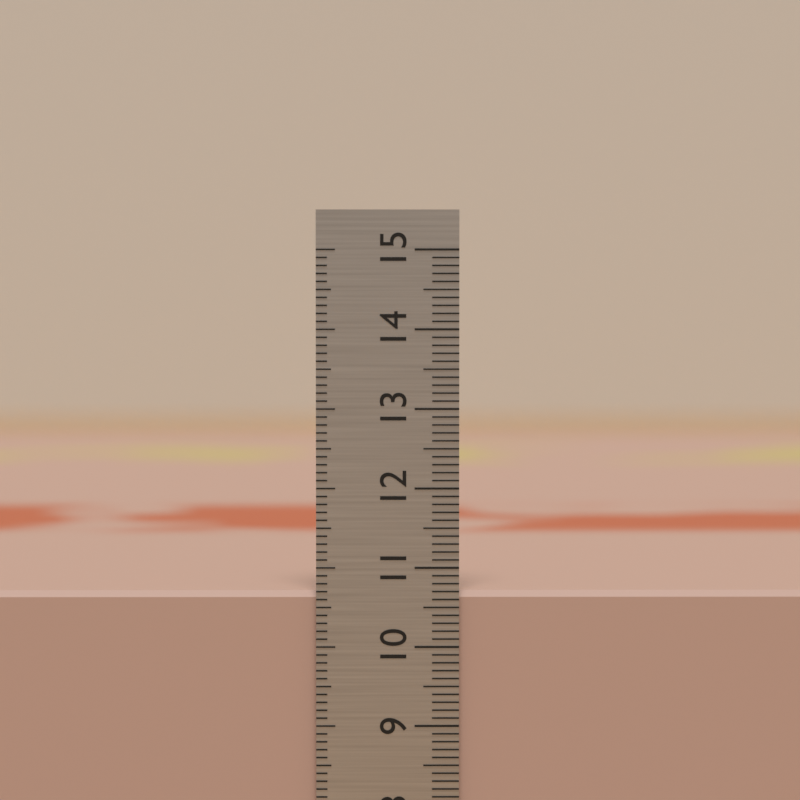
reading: 10.7 cm
